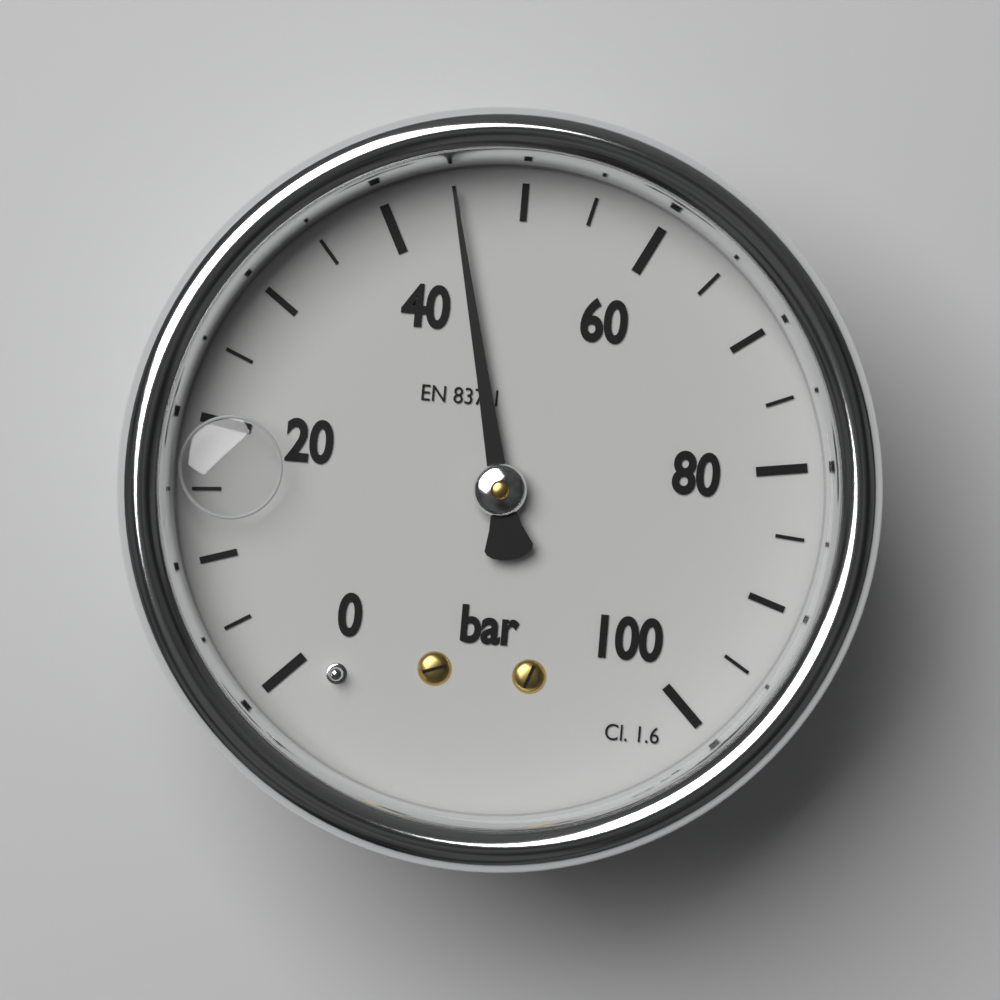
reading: 45 bar
